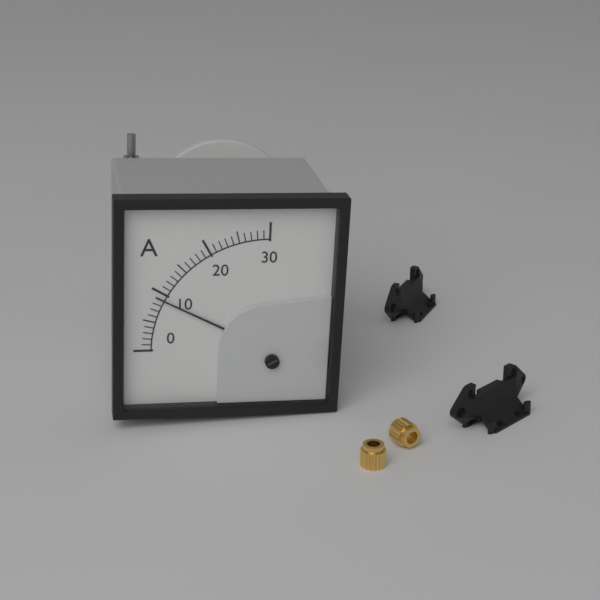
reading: 9 A
